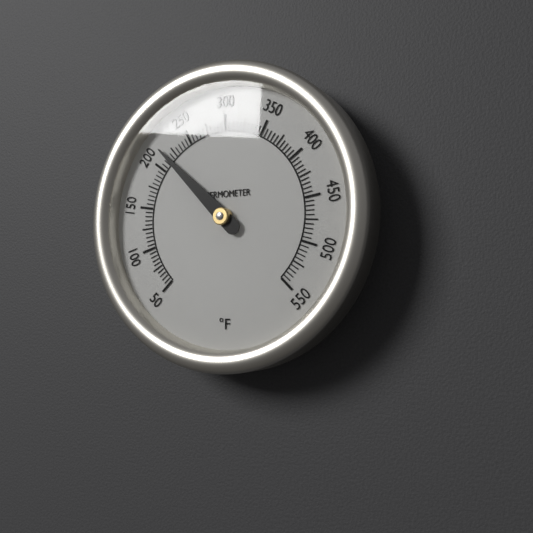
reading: 215 °F
